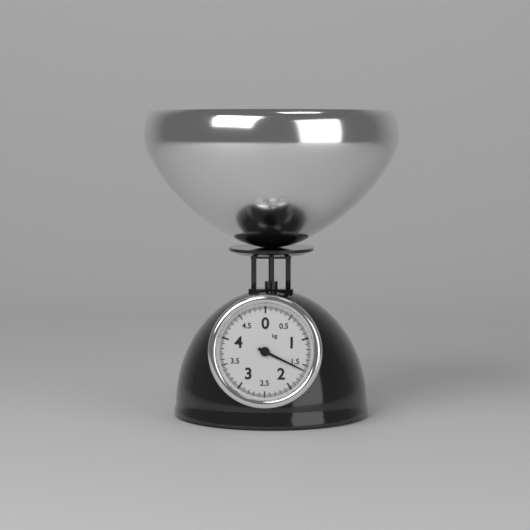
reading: 1.600 kg
